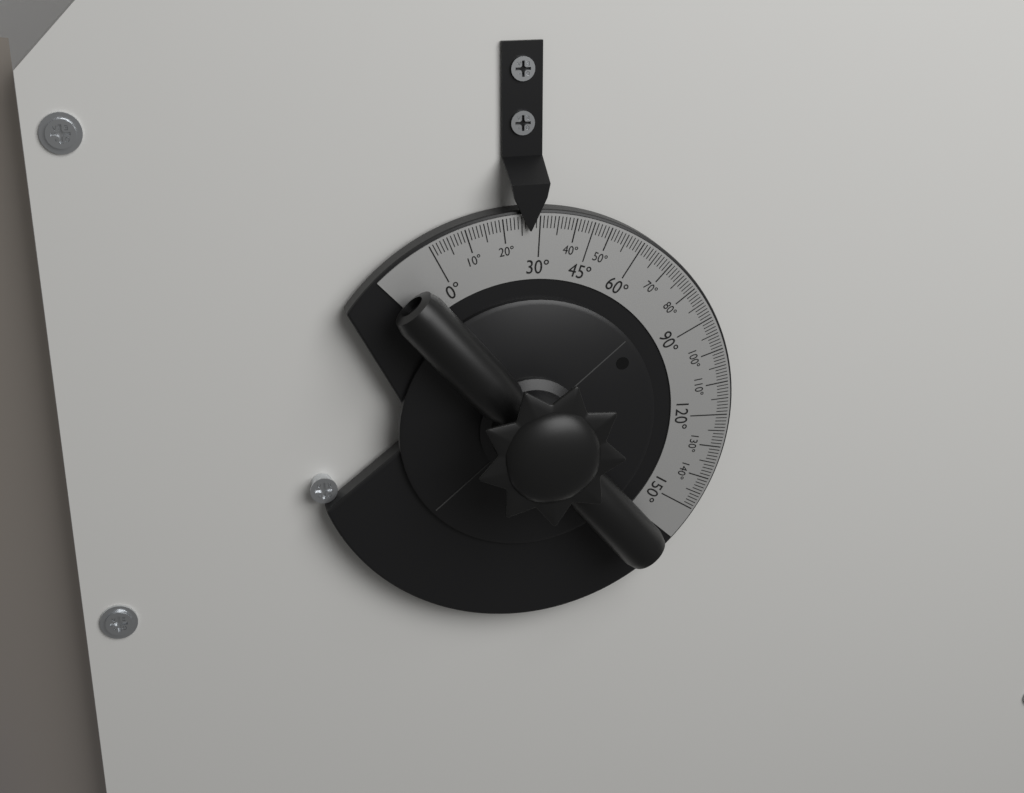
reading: 27 °
